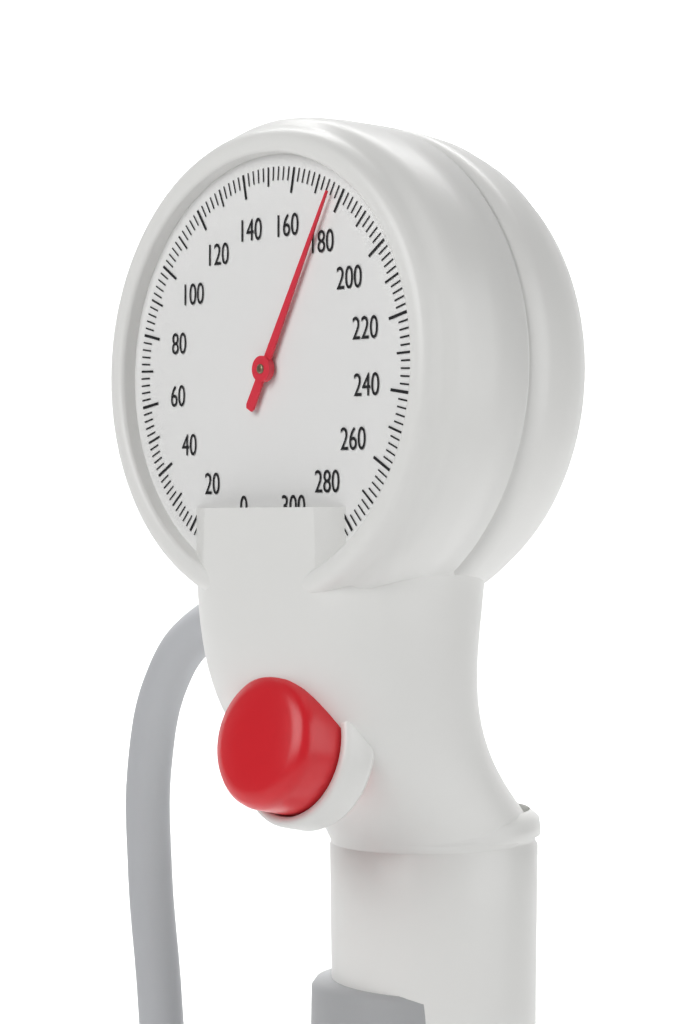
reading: 176 mmHg
